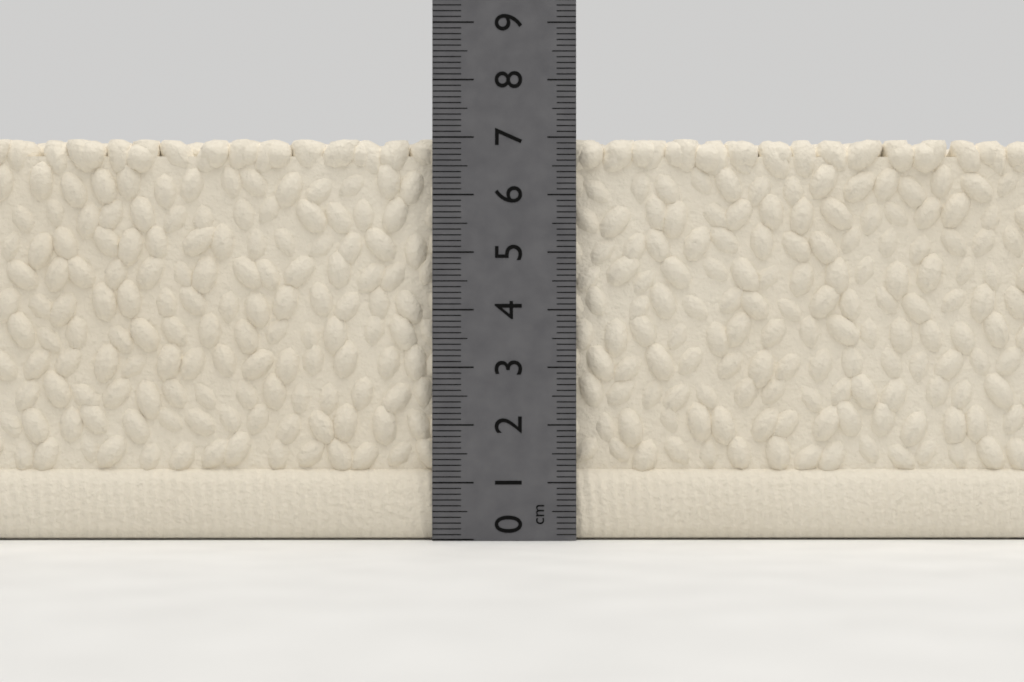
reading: 7.0 cm
